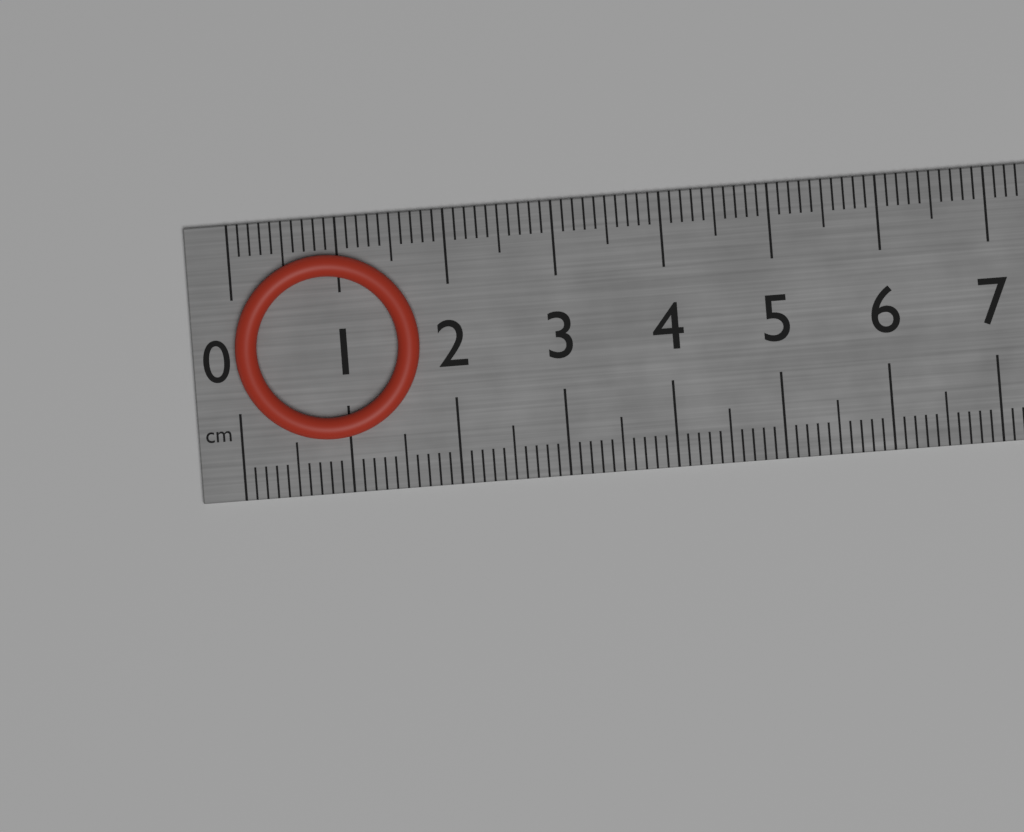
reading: 1.7 cm
